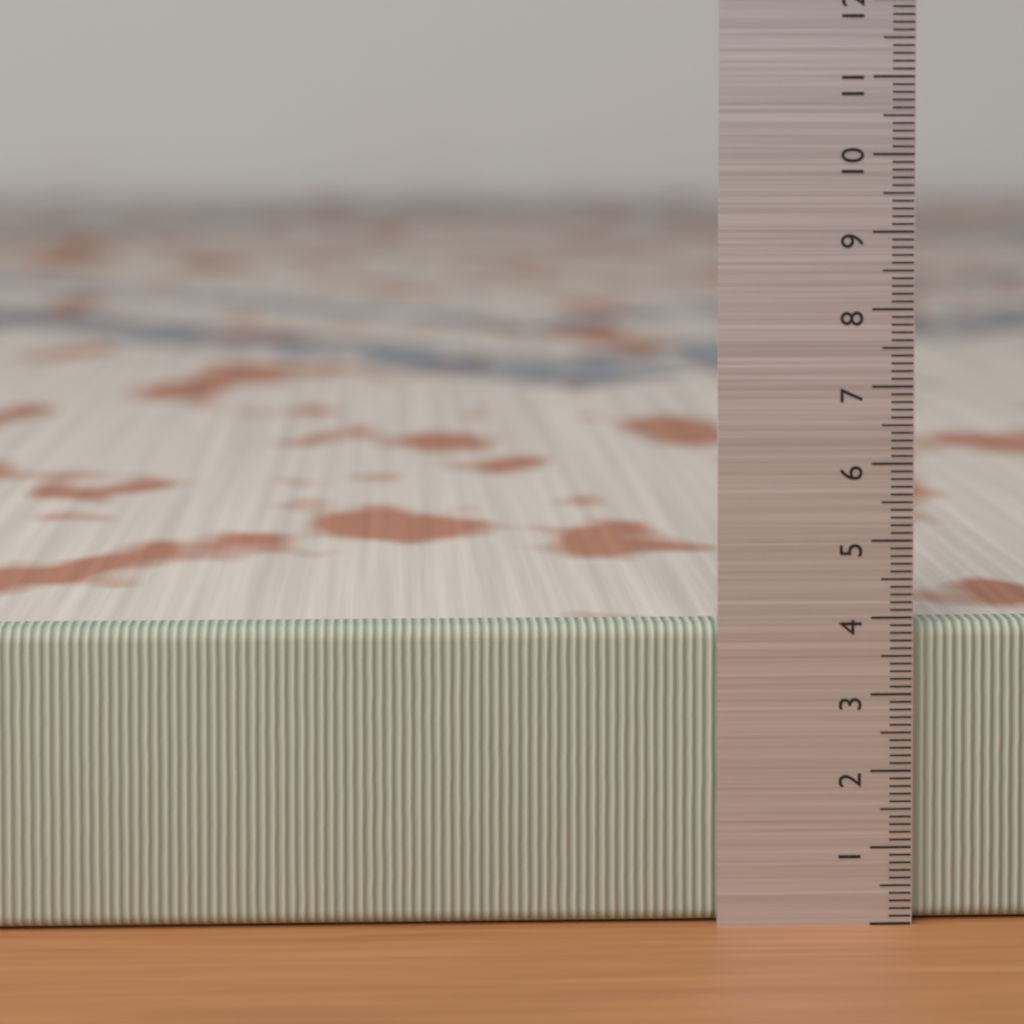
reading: 3.9 (no unit)
